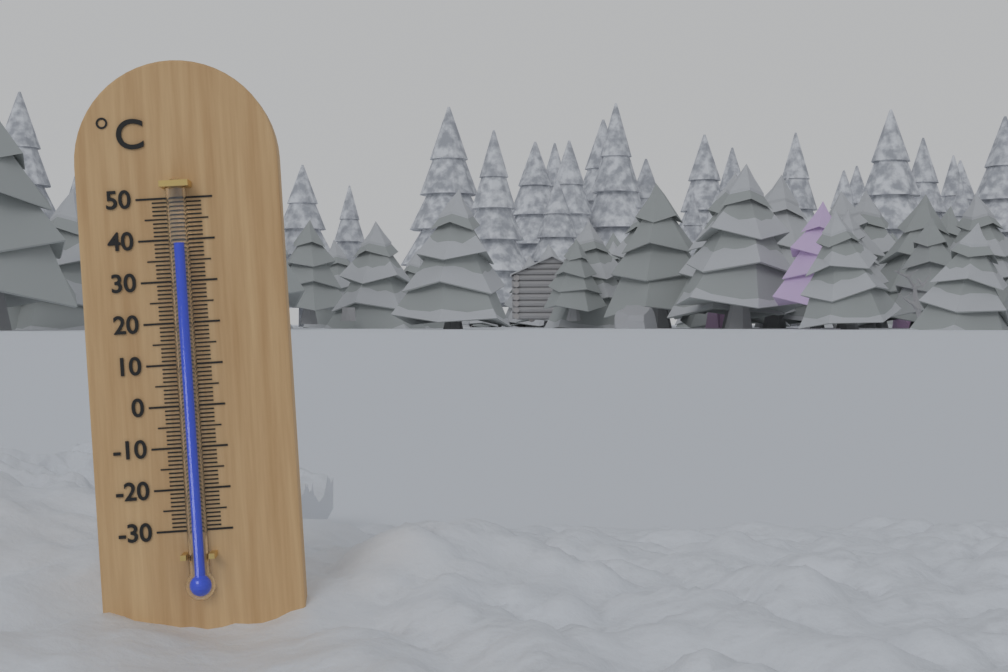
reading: 39 °C
